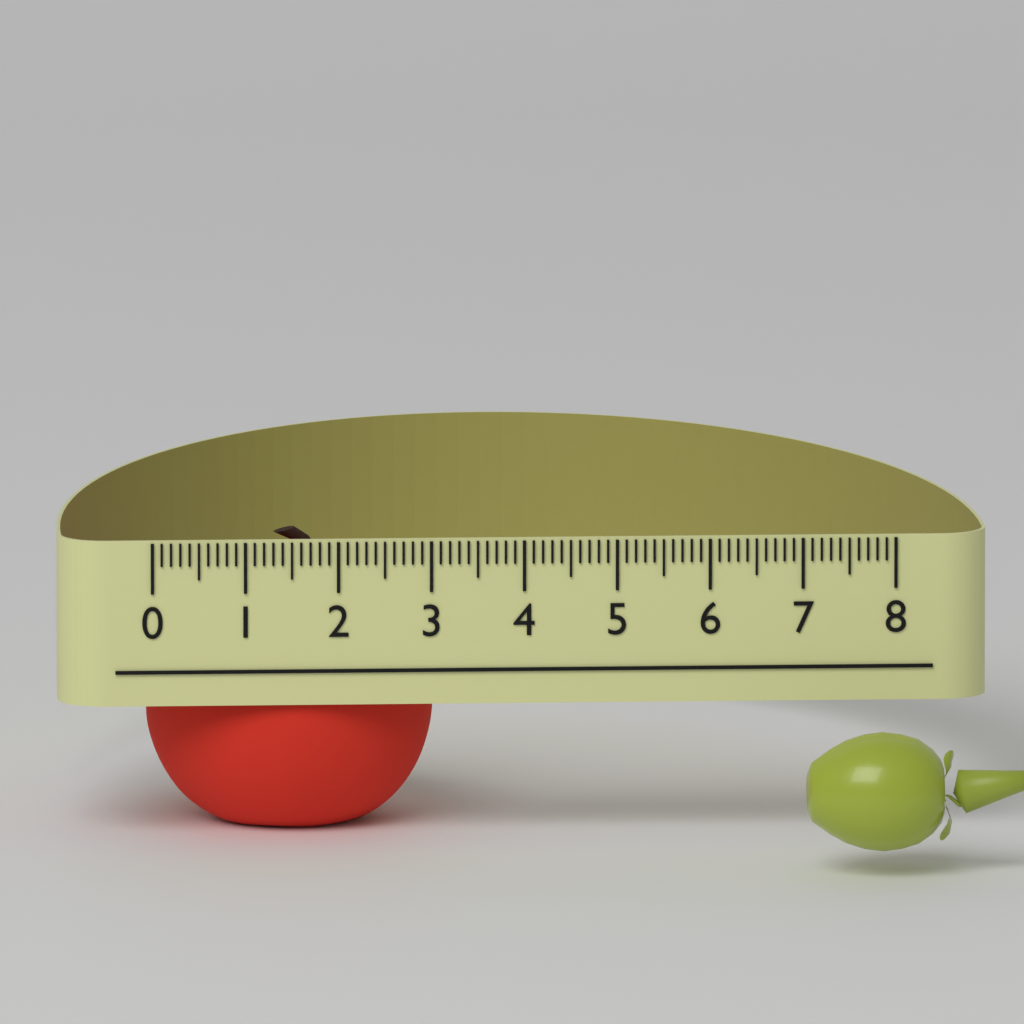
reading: 3.1 (no unit)
